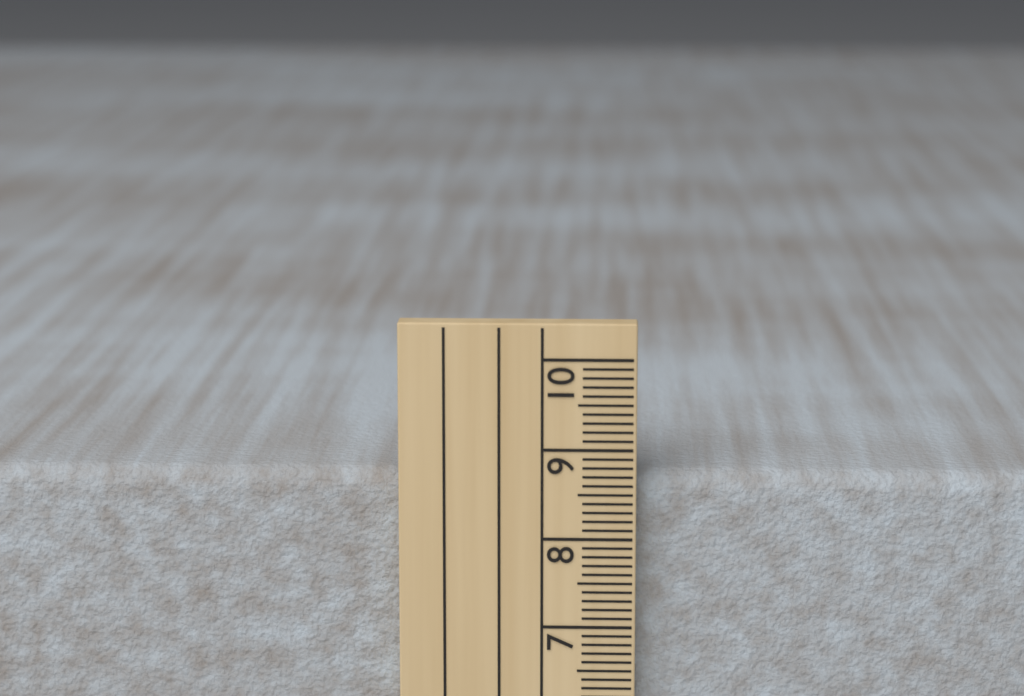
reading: 8.7 cm
